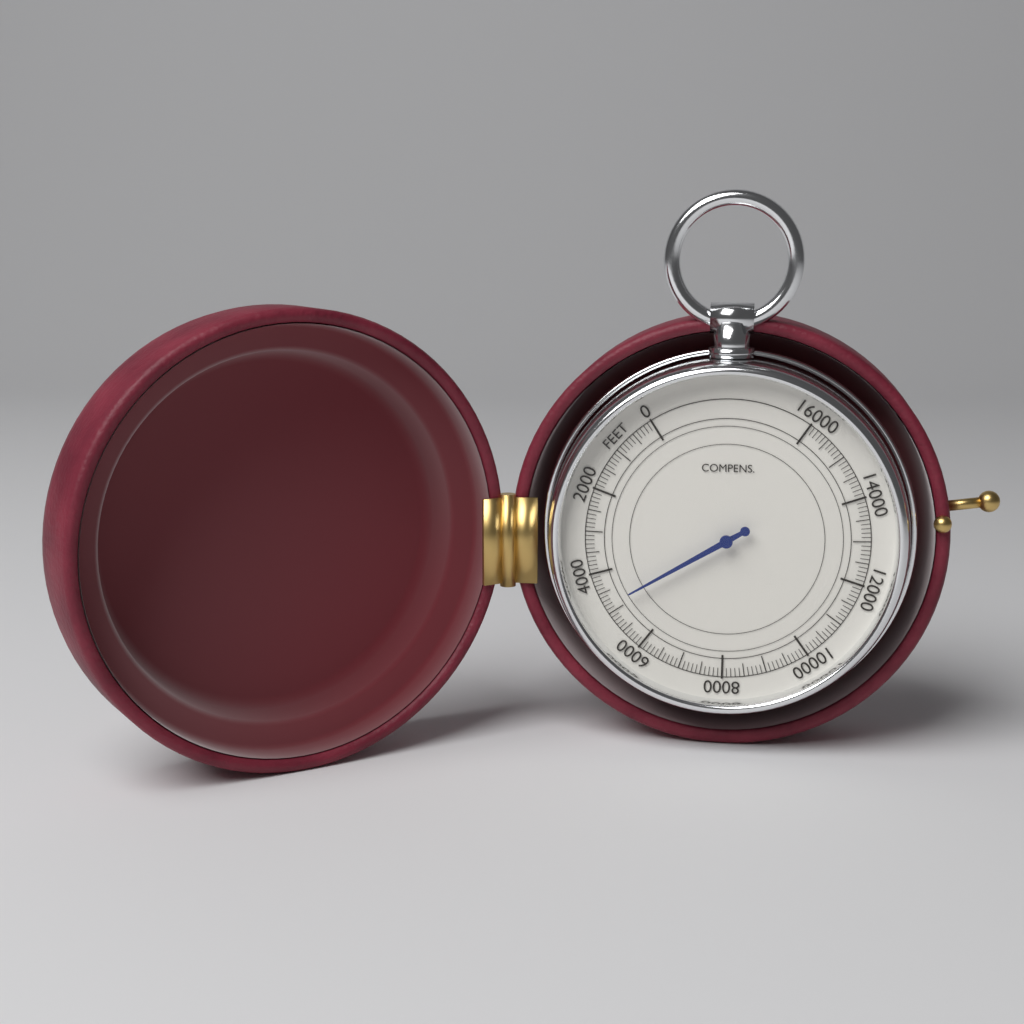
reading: 4800 feet
